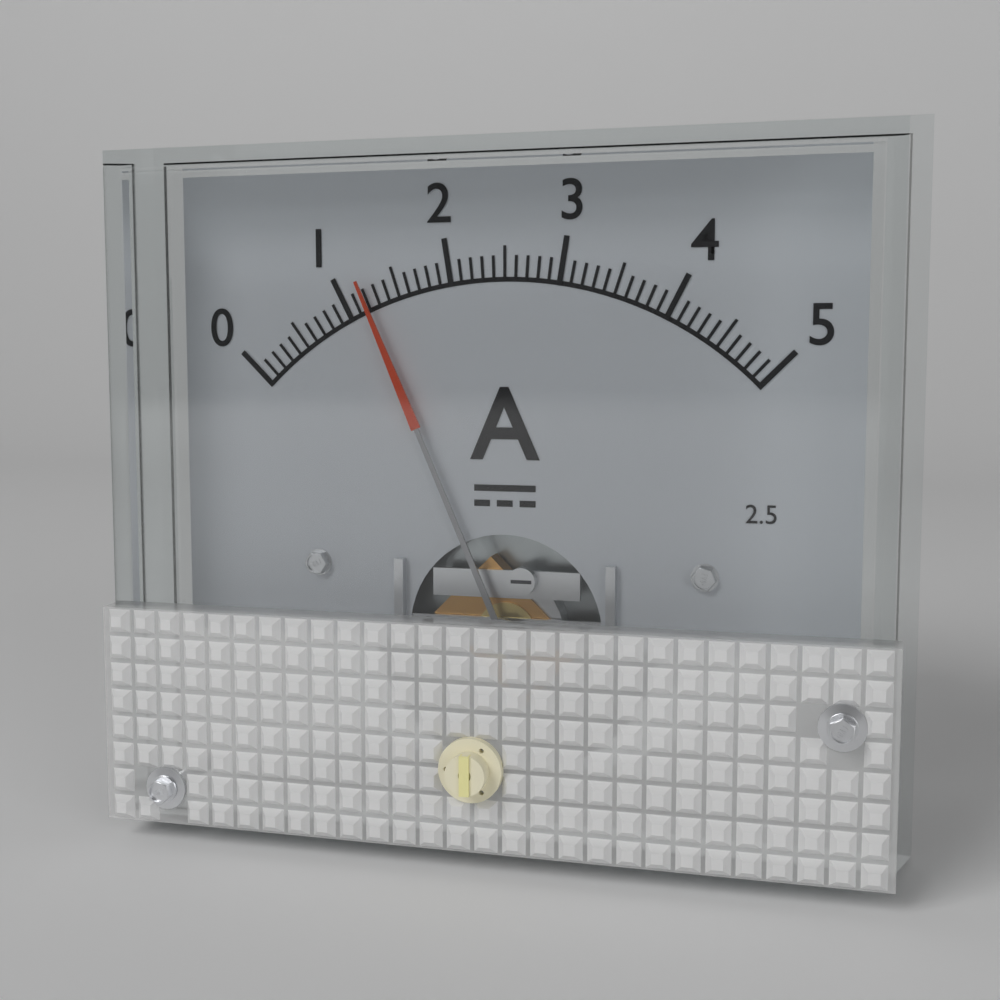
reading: 1.2 A
